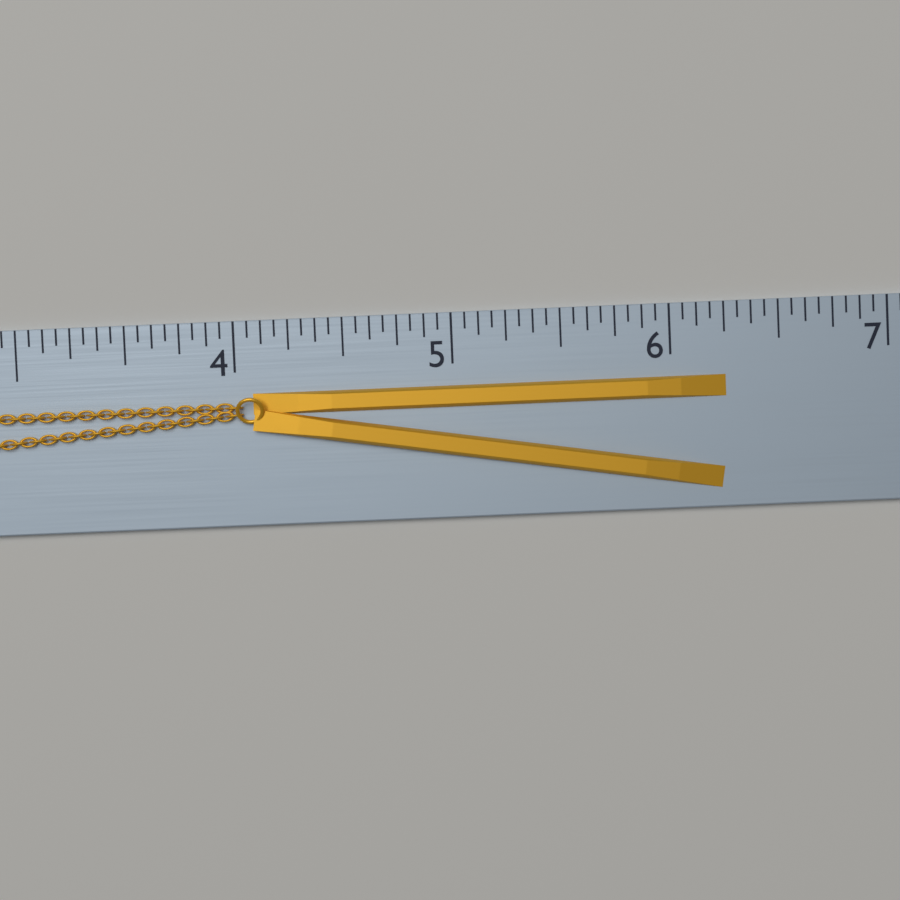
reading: 6.2500 (no unit)
